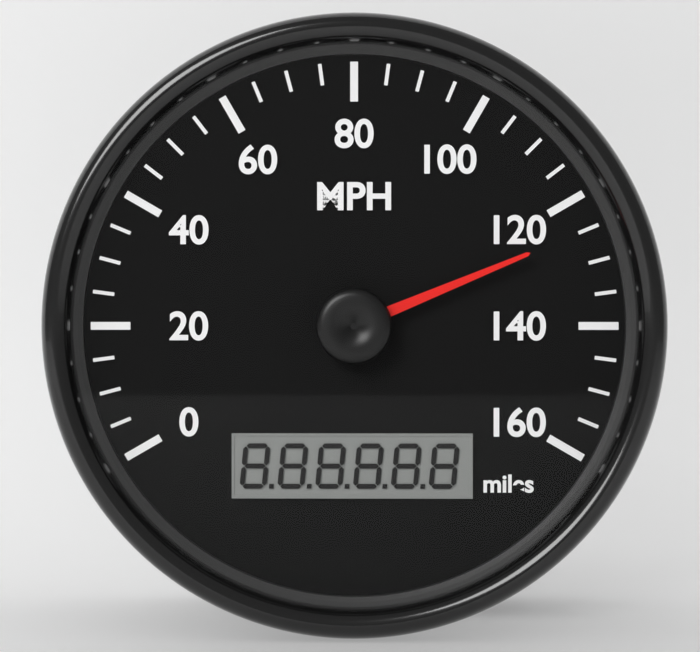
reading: 125 mph
